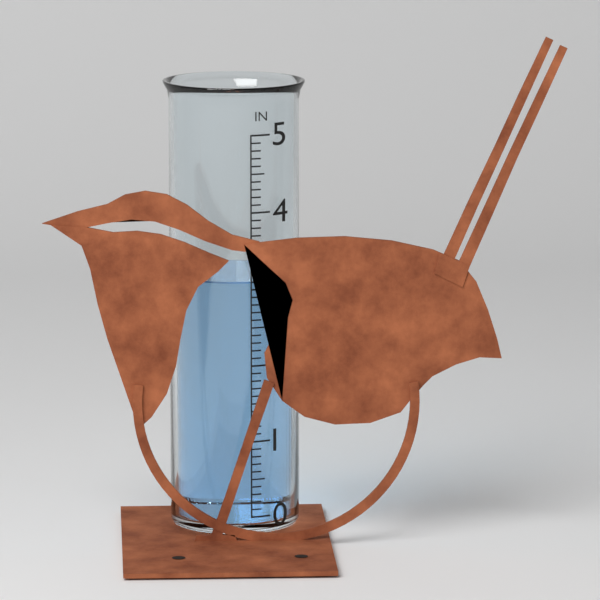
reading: 3.1 in
